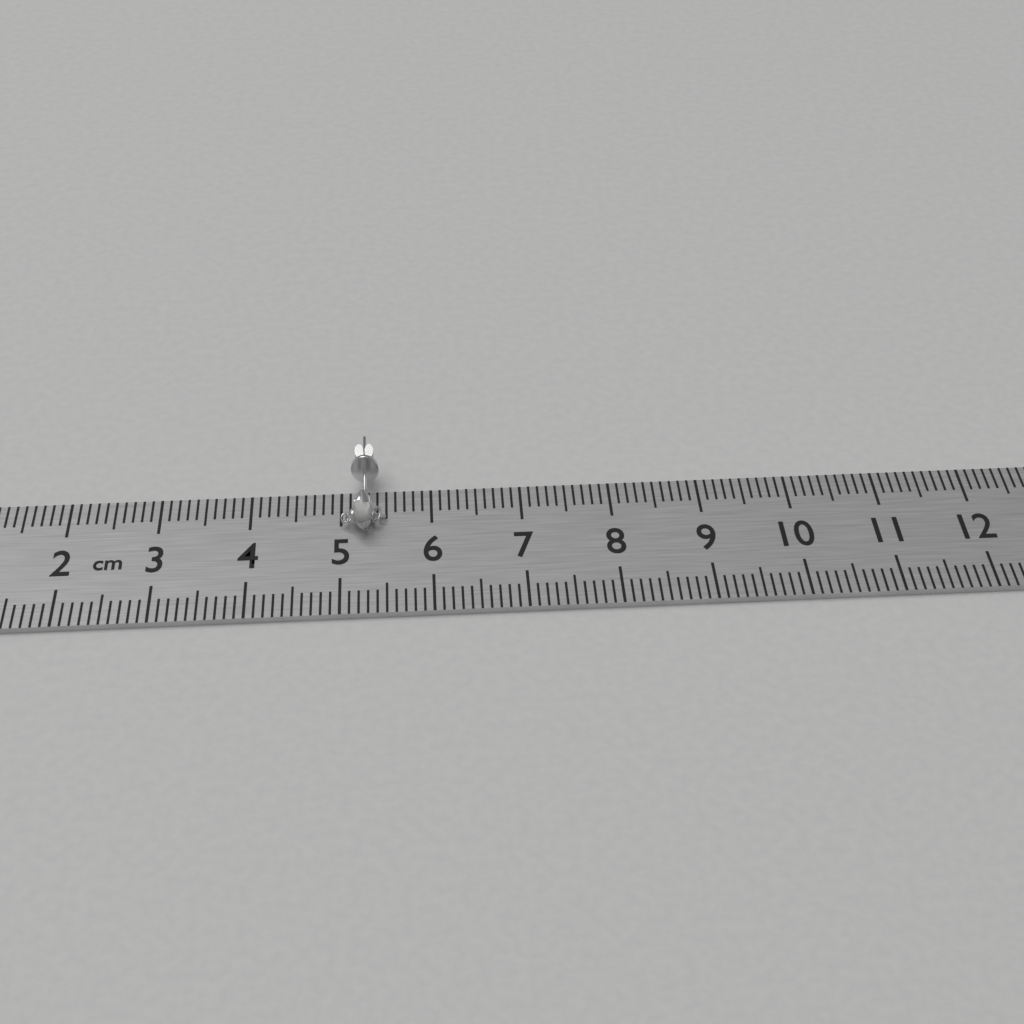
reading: 5.5 cm
